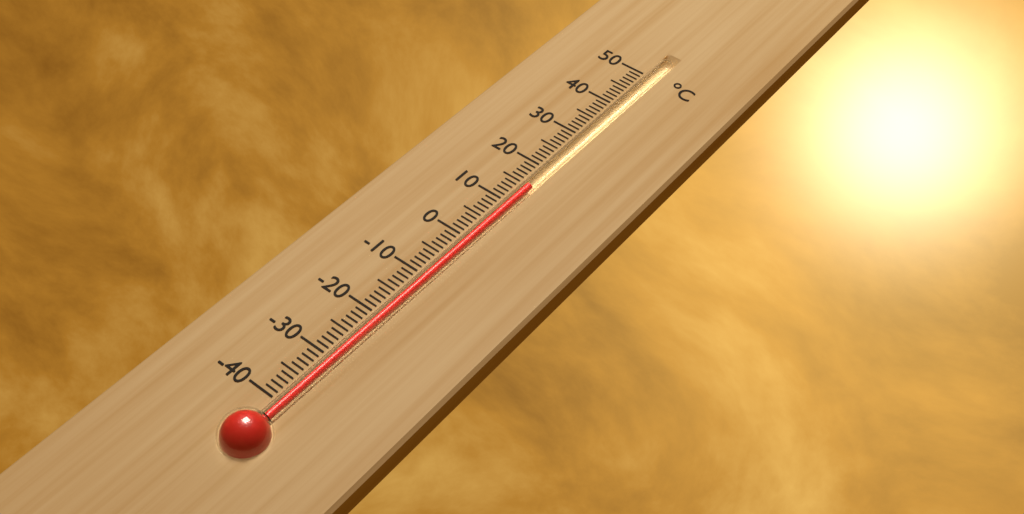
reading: 15 °C
